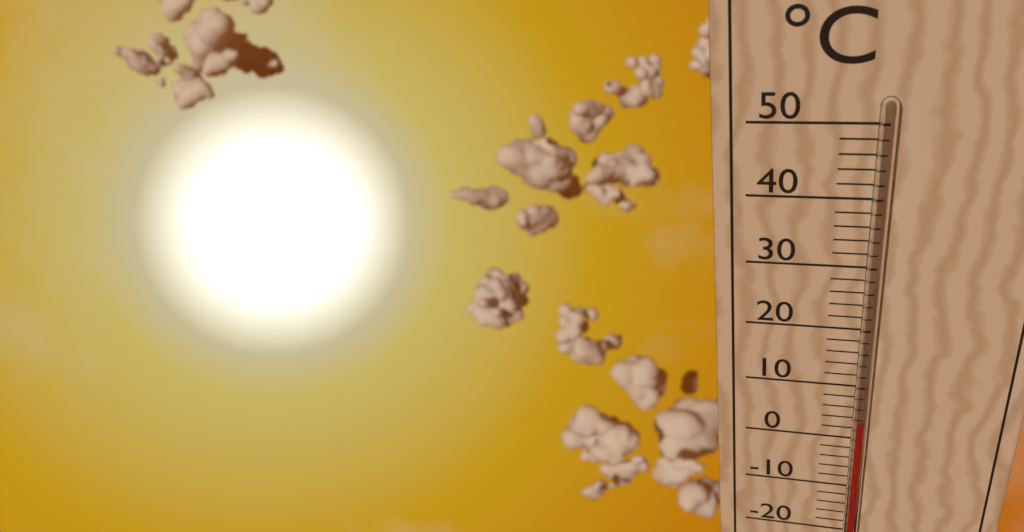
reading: 4 °C
